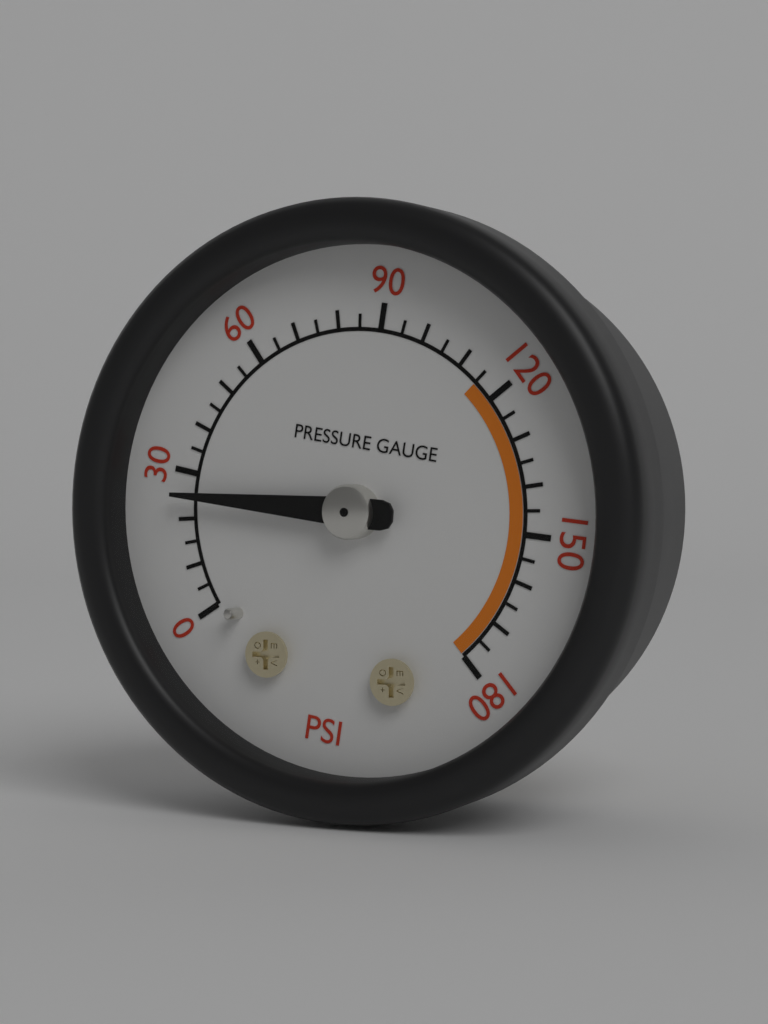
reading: 25 psi
